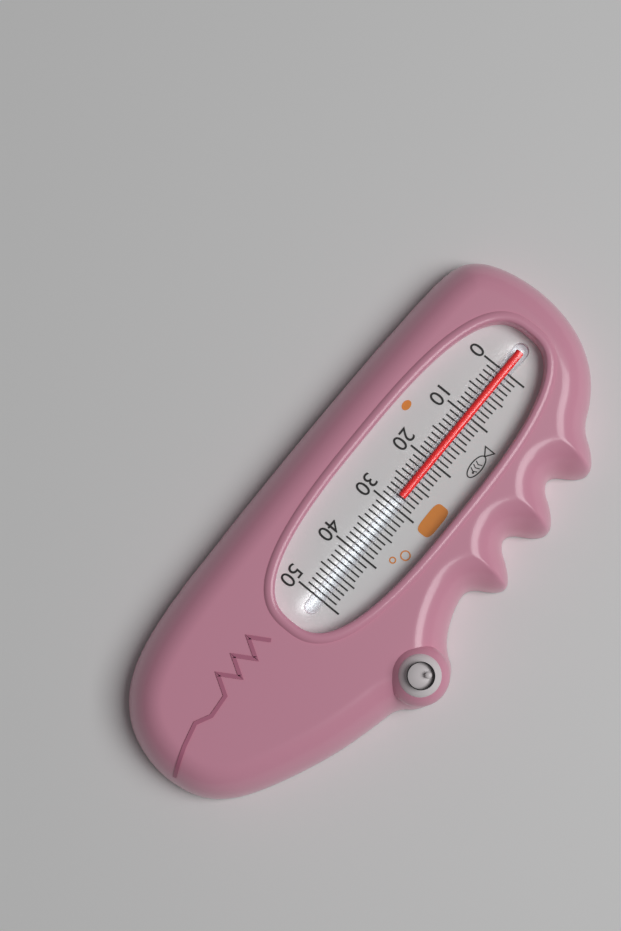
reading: 28 (no unit)
